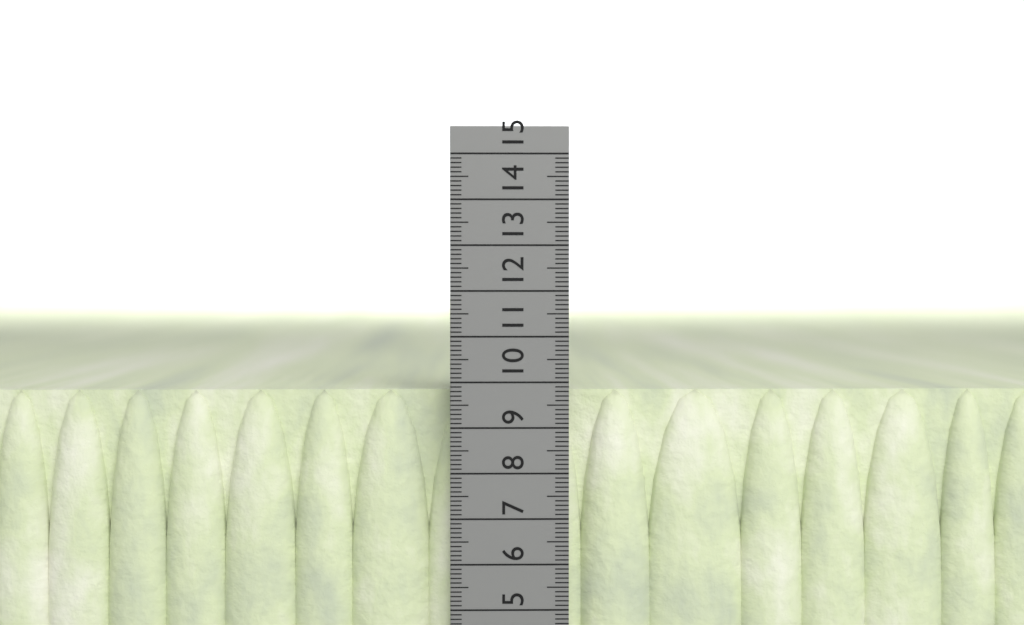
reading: 9.8 cm
